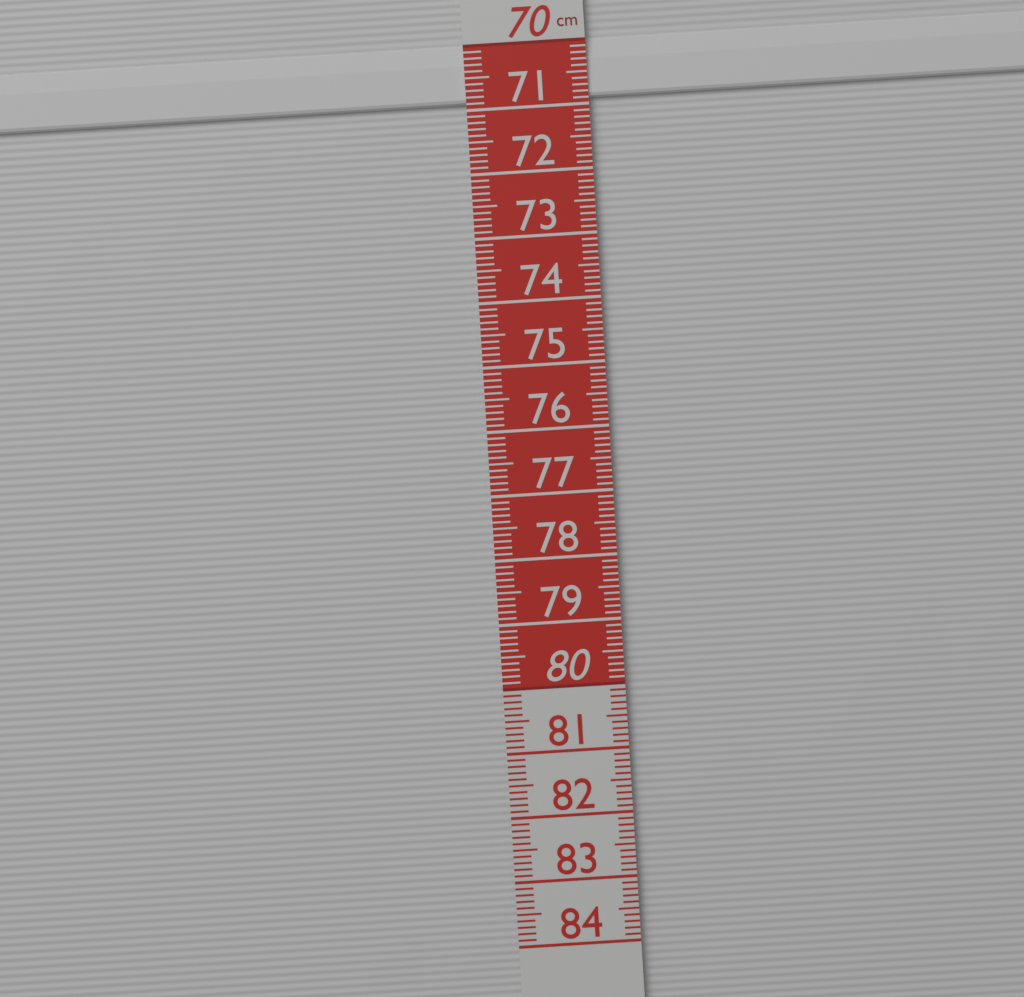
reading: 70.9 cm
